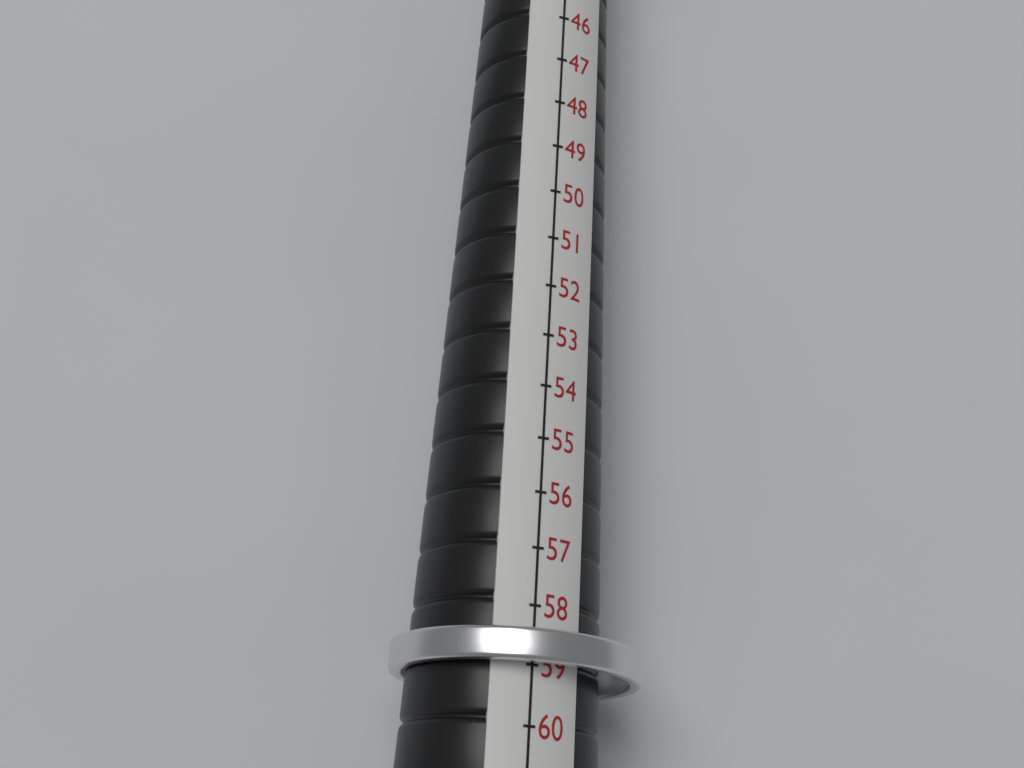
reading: 59 (no unit)
